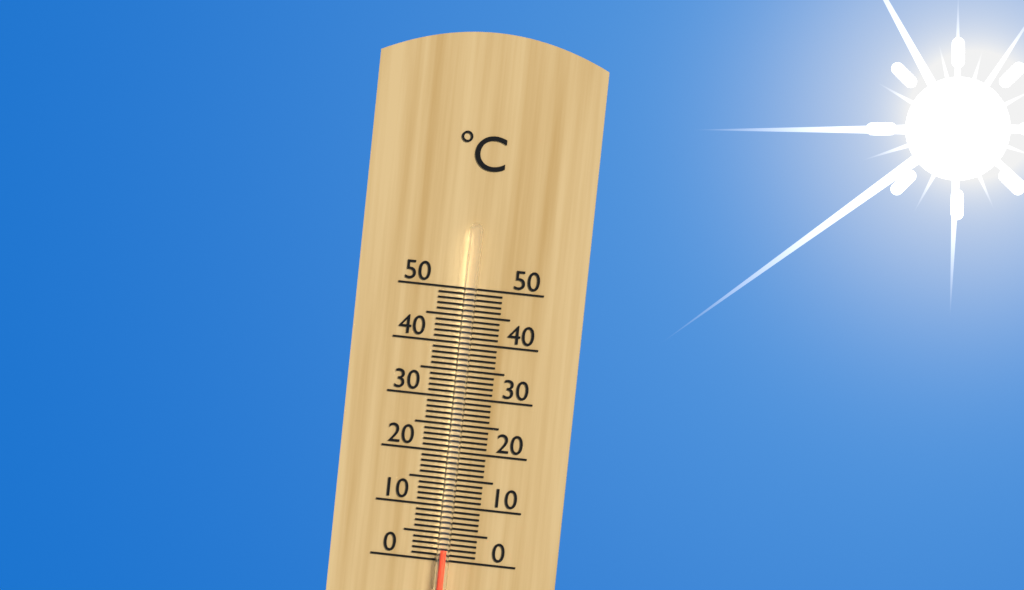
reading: 2 °C
